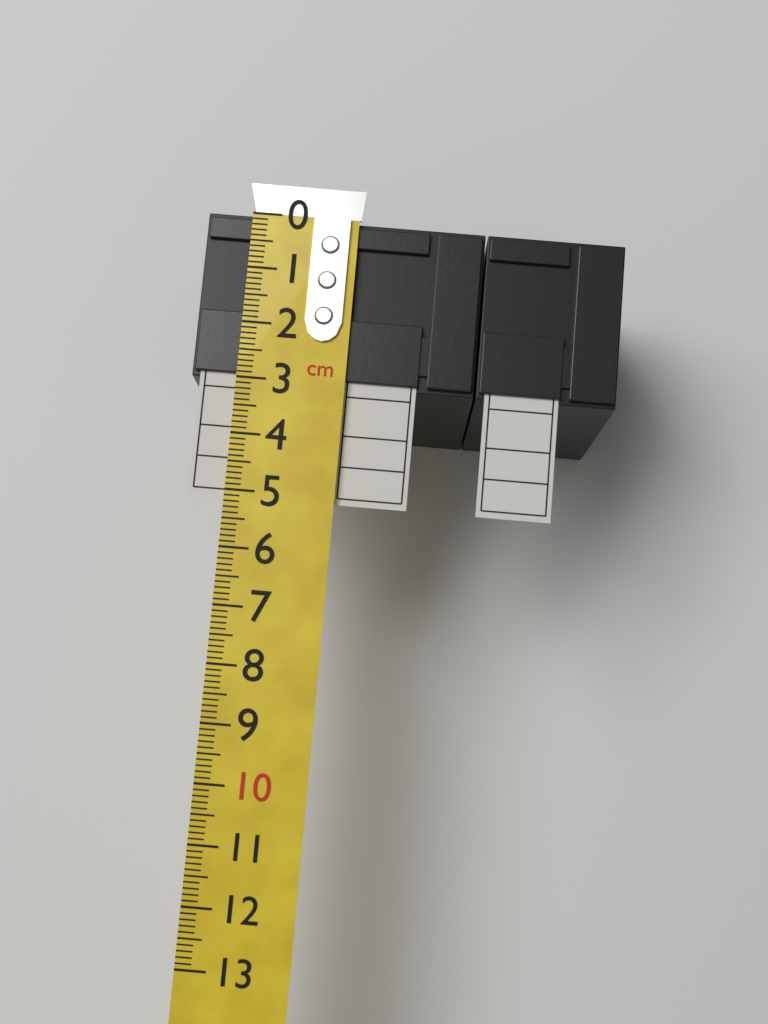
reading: 3.0 cm
